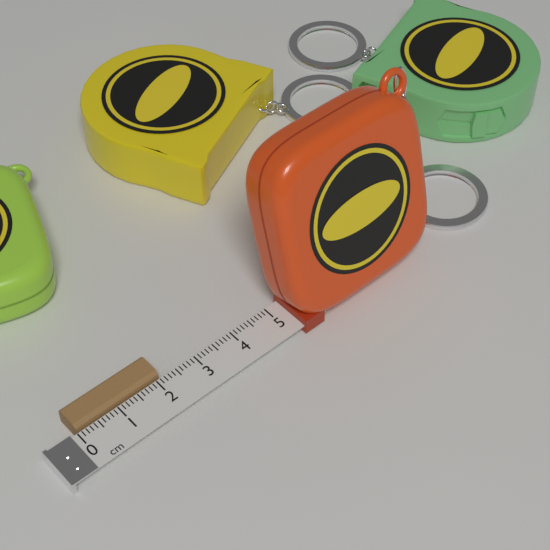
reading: 2.1 cm
